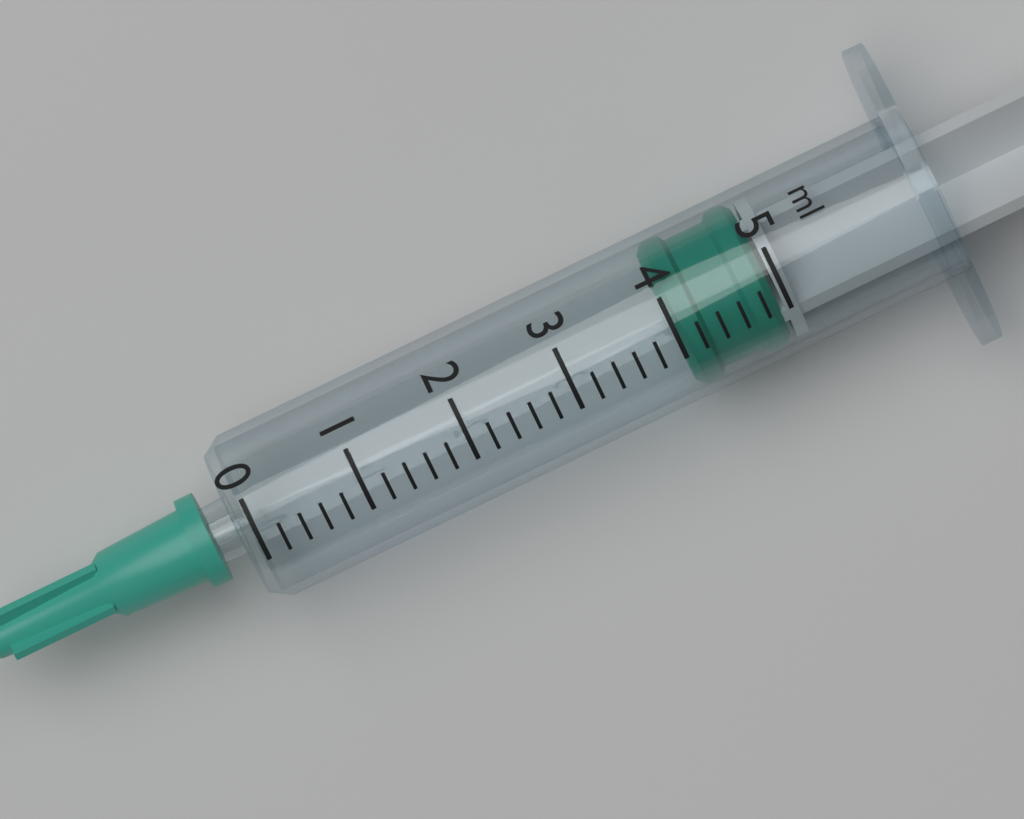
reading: 4.0 ml
